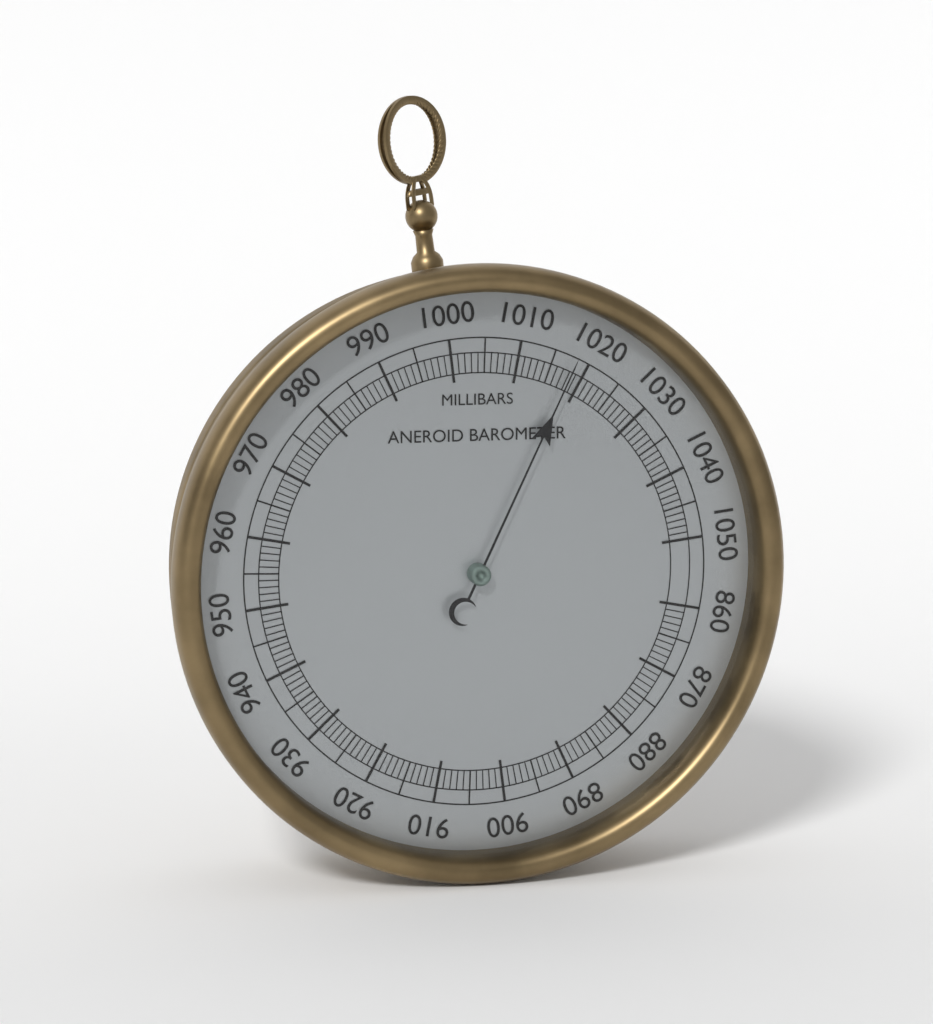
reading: 1018 mbar
